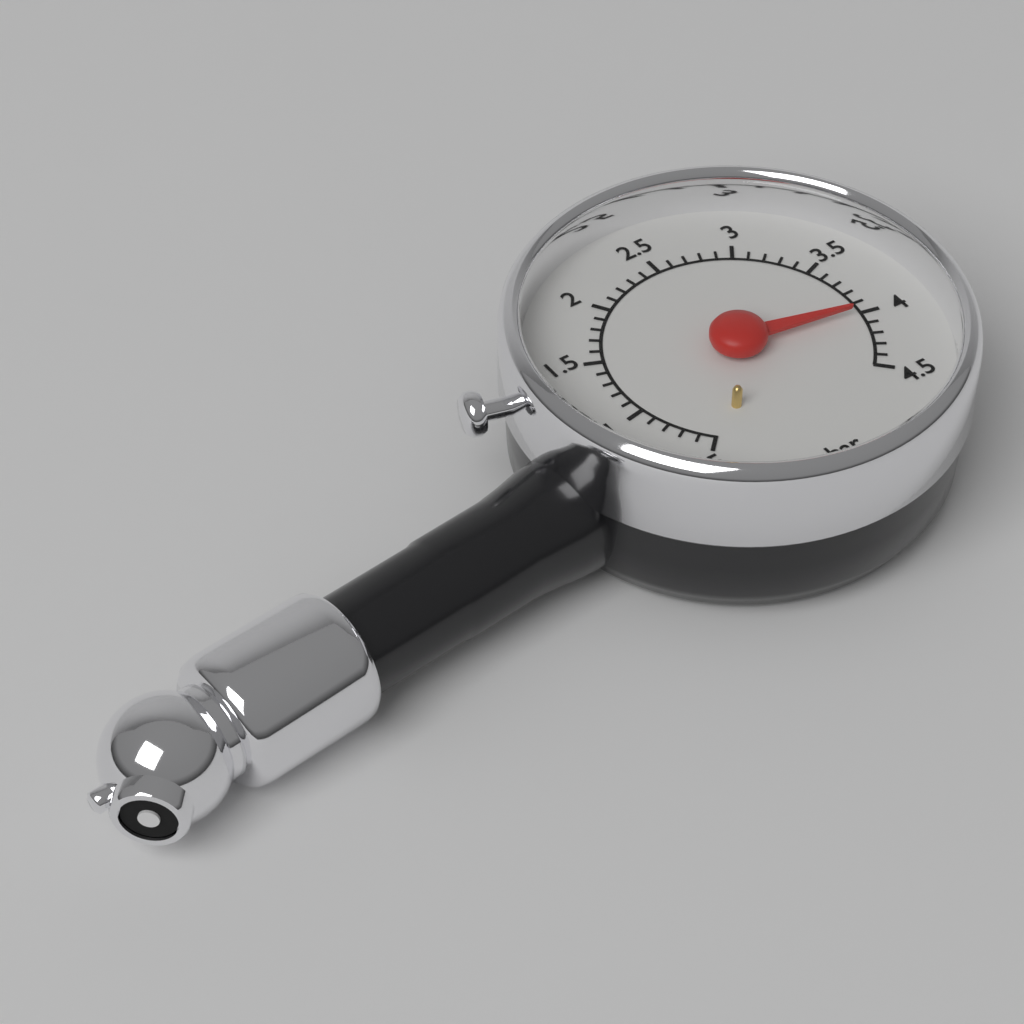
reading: 4.0 bar
